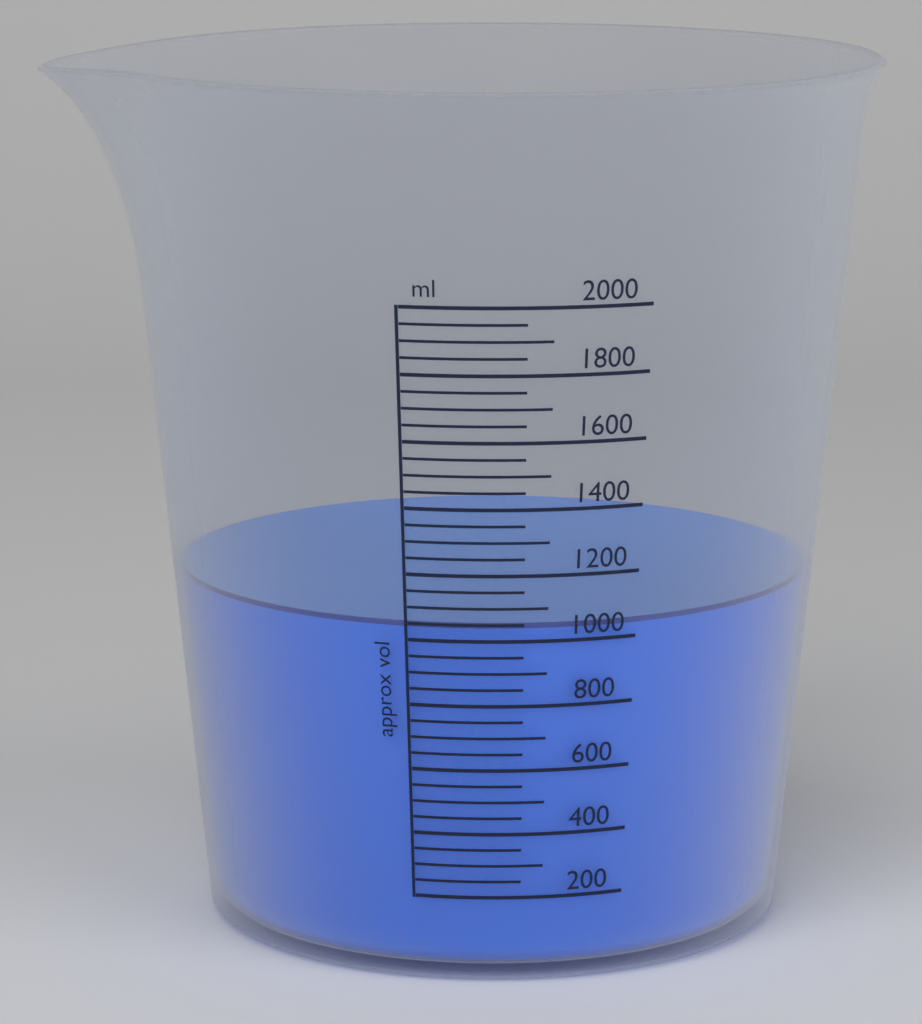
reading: 1050 ml
